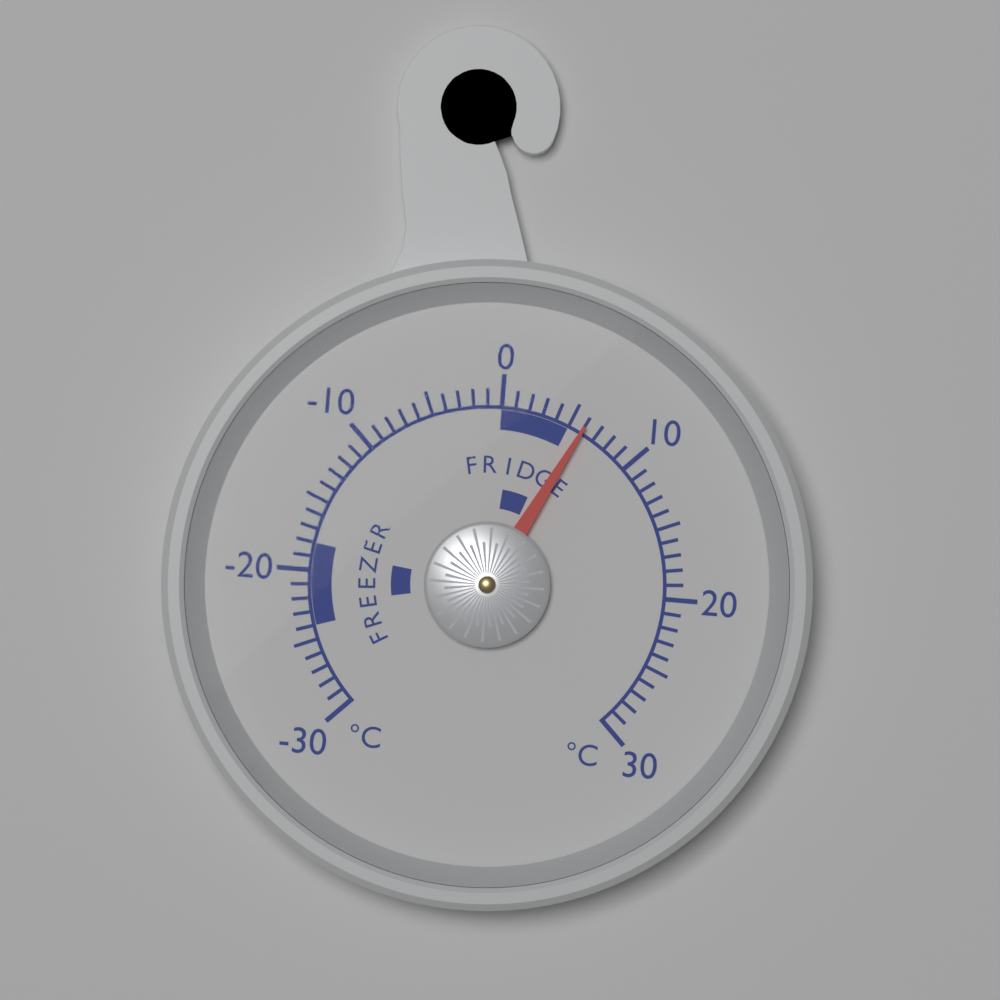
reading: 6 °C
